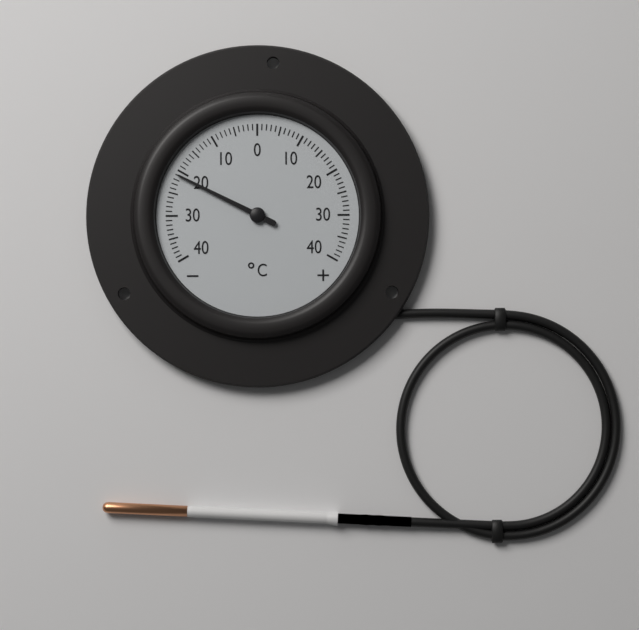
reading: -21 °C
